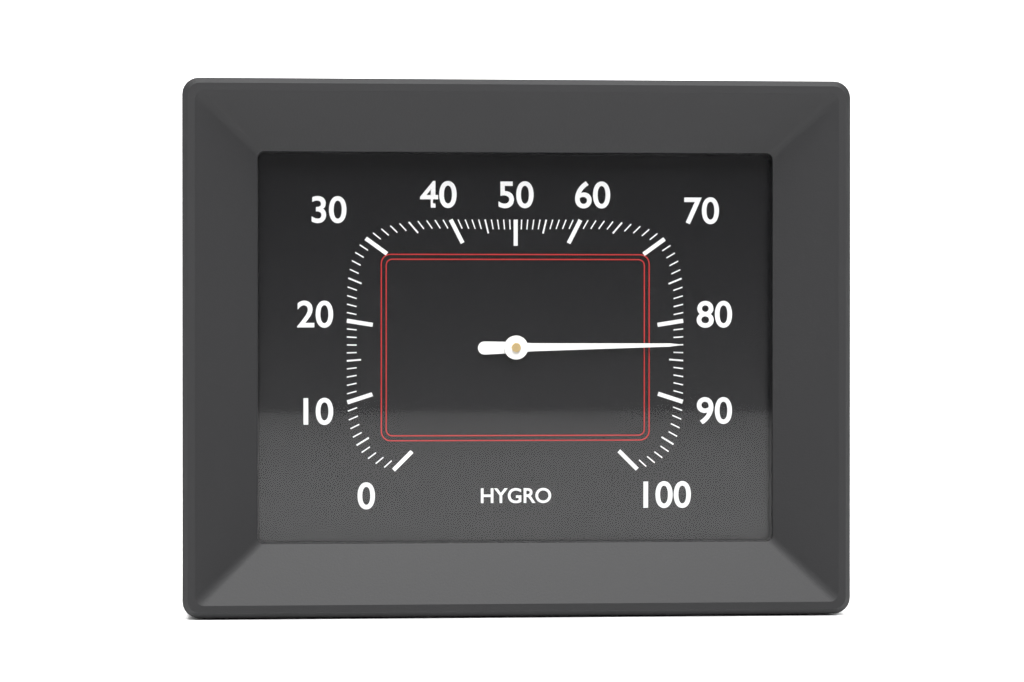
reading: 83 %
